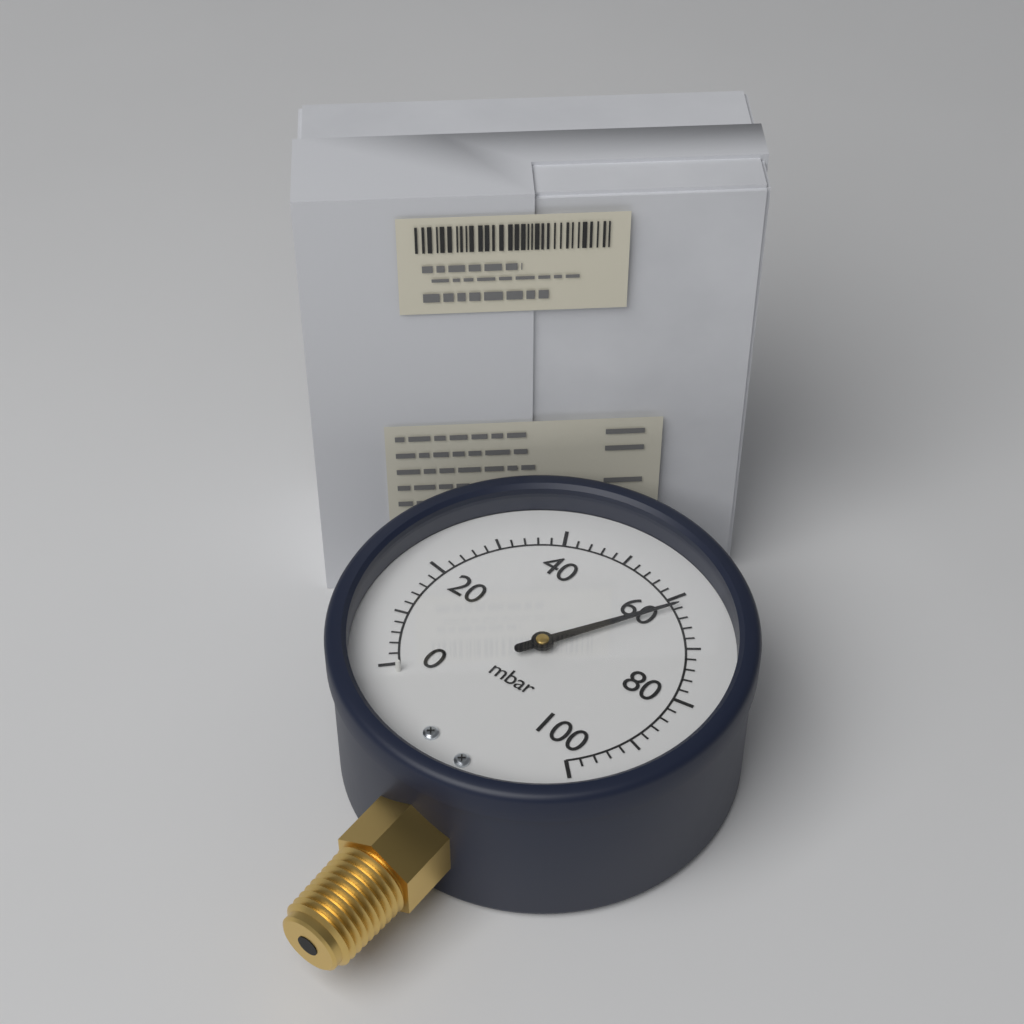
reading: 62 mbar
